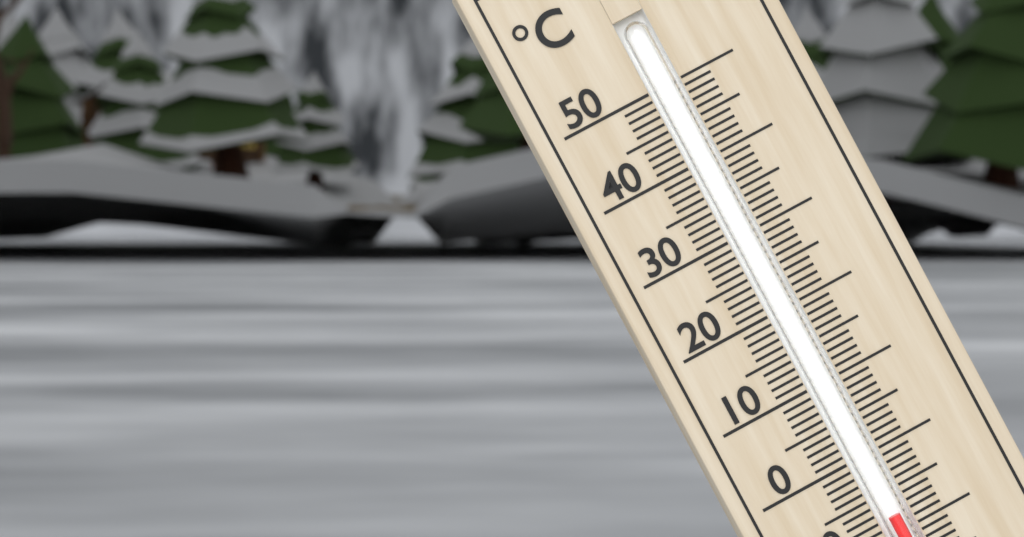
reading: -8 °C
